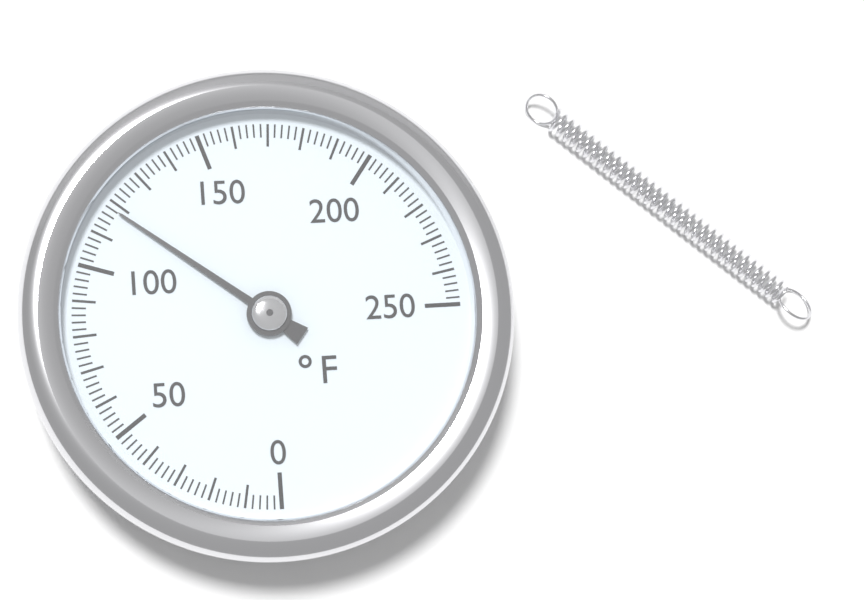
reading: 118 °F
